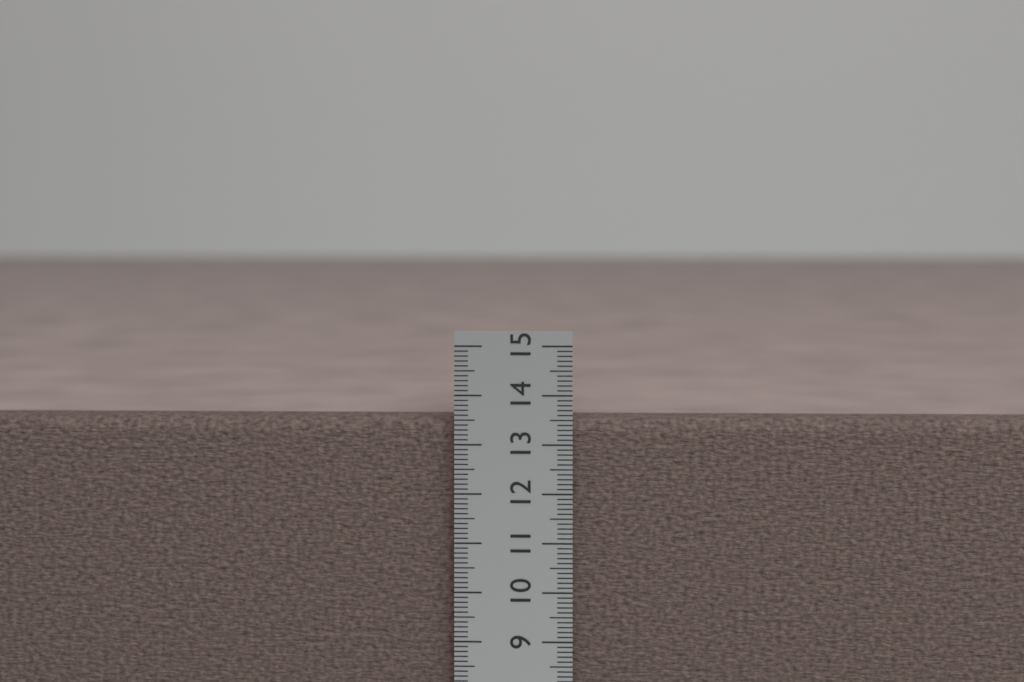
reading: 13.5 cm
